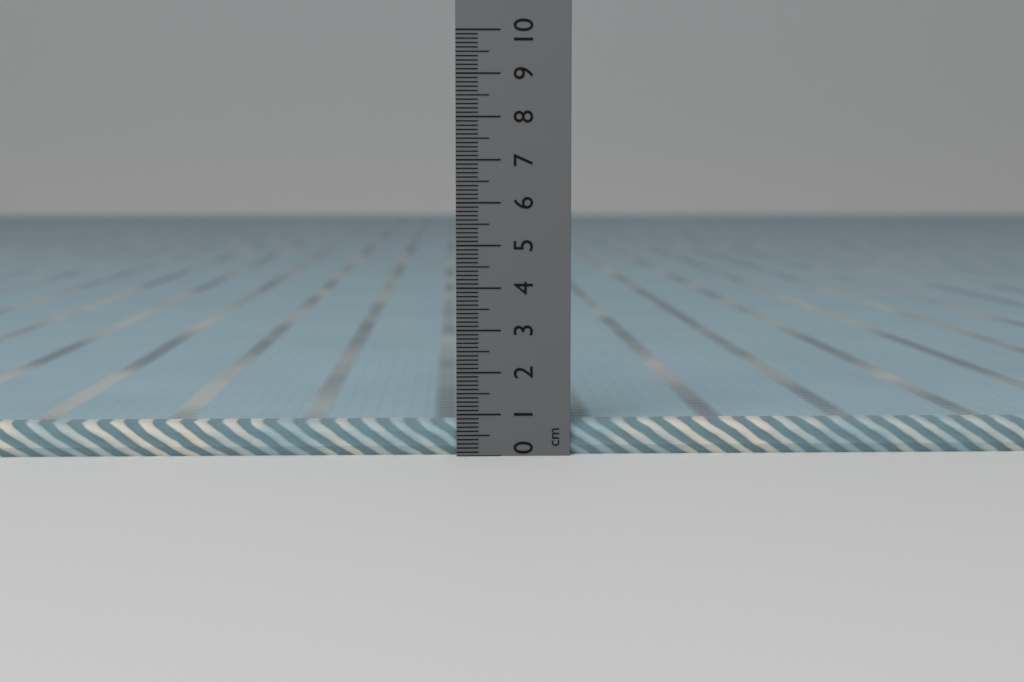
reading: 0.8 cm
